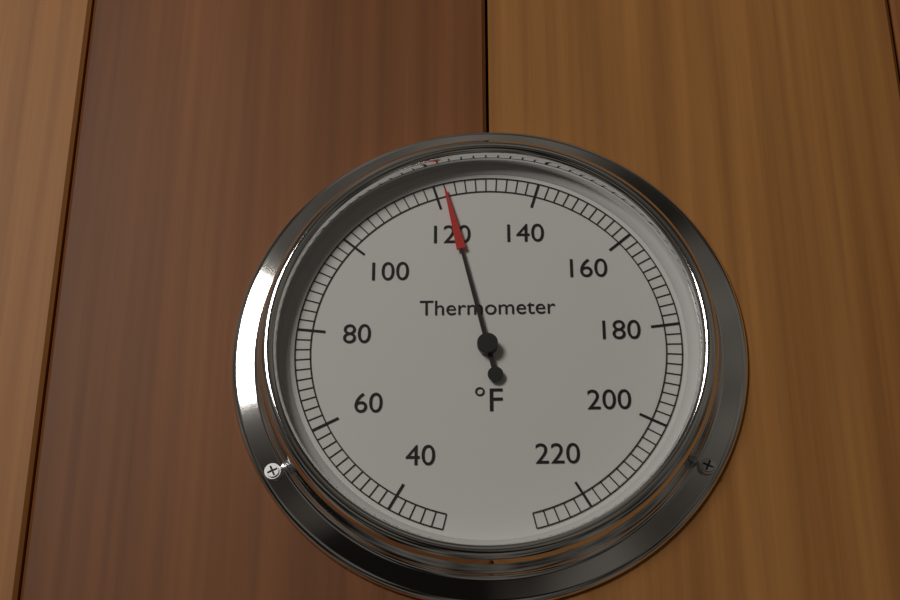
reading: 122 °F
